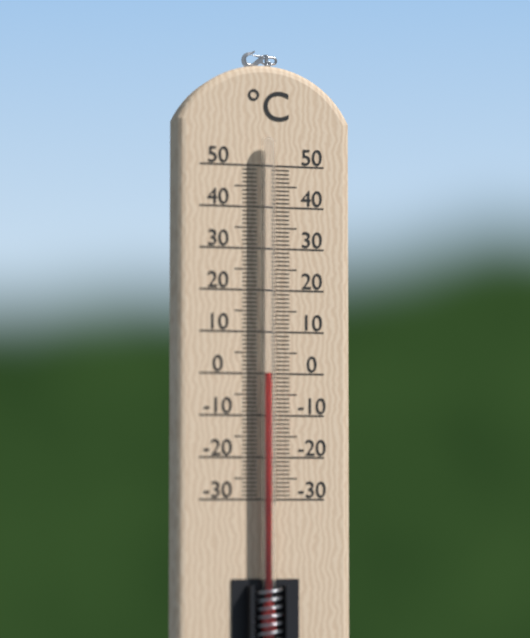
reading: 0 °C
